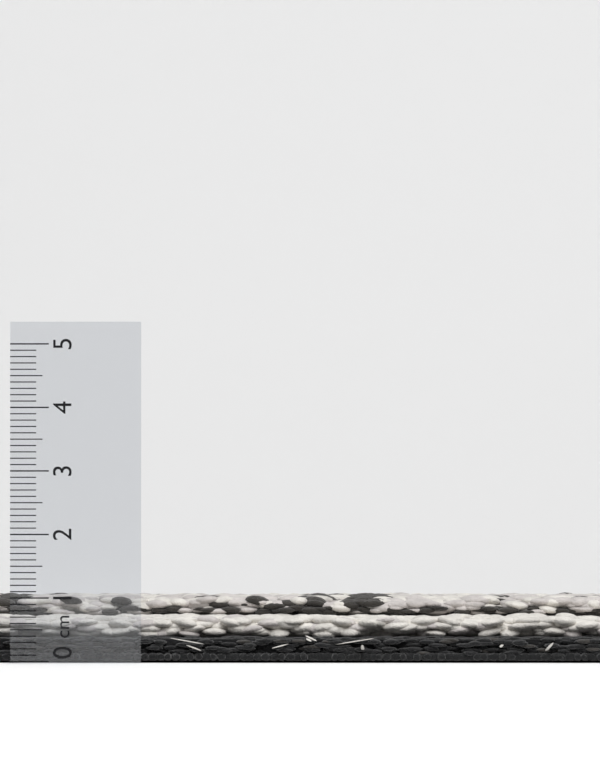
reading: 1.0 cm
